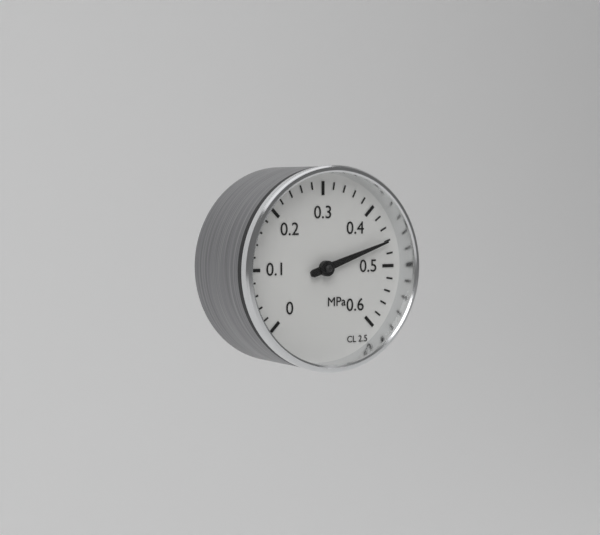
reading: 0.46 MPa
